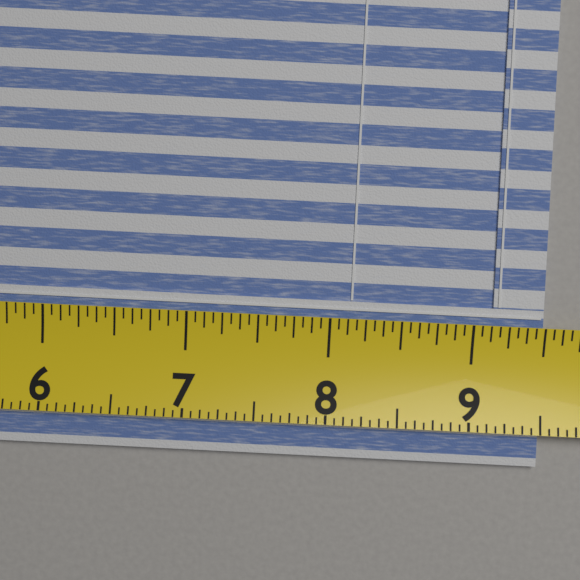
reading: 9.5000 (no unit)
